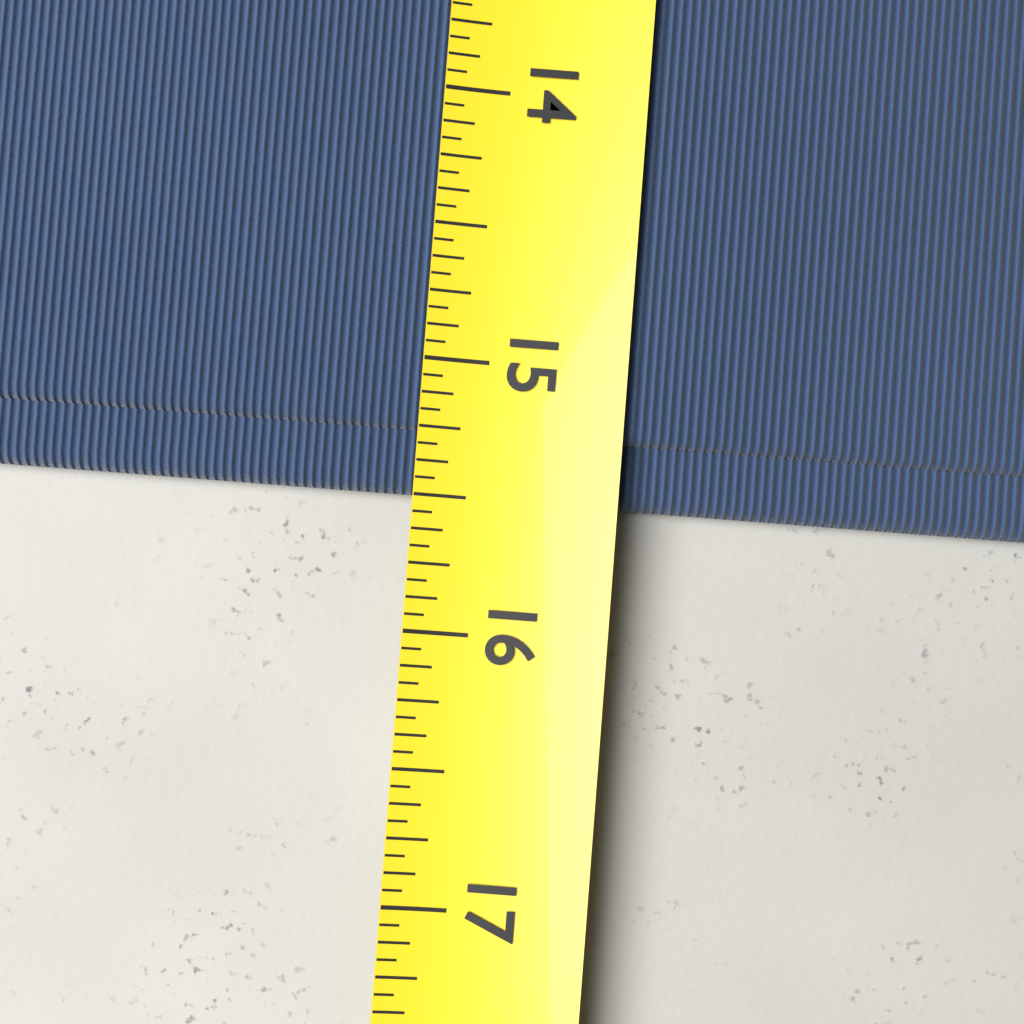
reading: 15.5000 (no unit)
